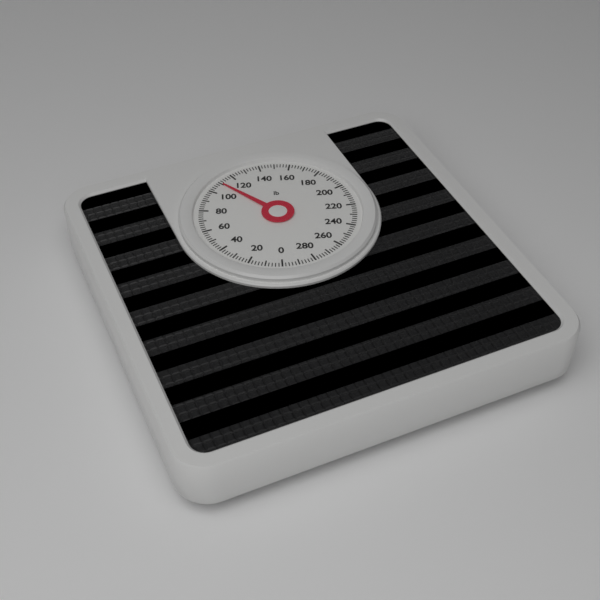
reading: 110 lb
